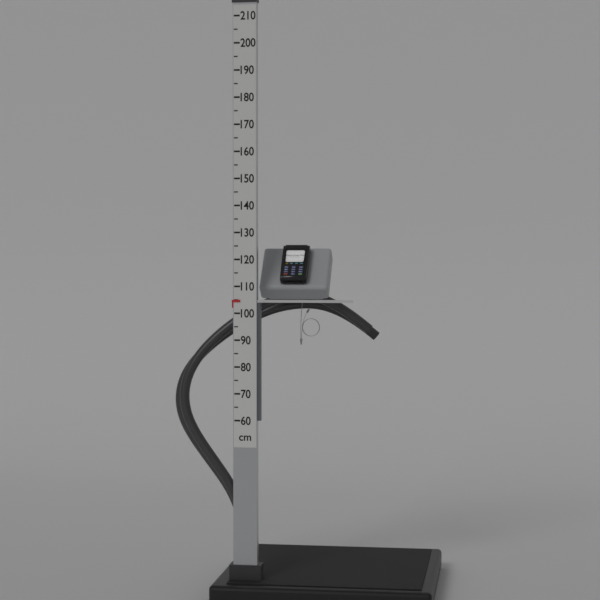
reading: 105 cm
